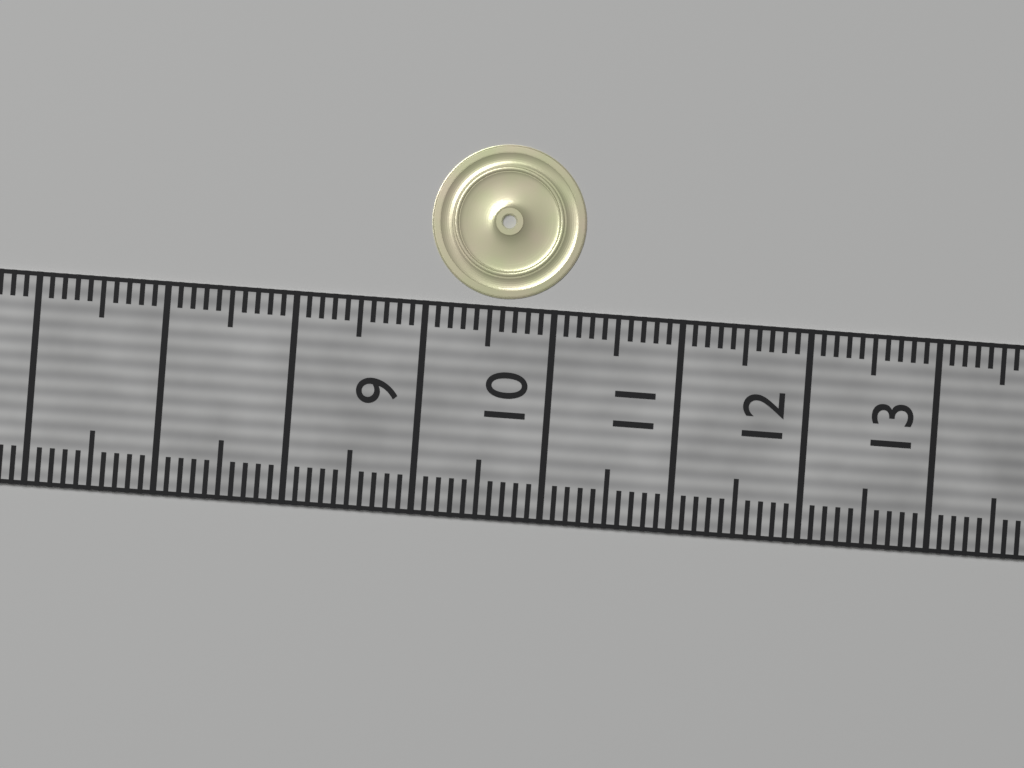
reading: 10.2 (no unit)
